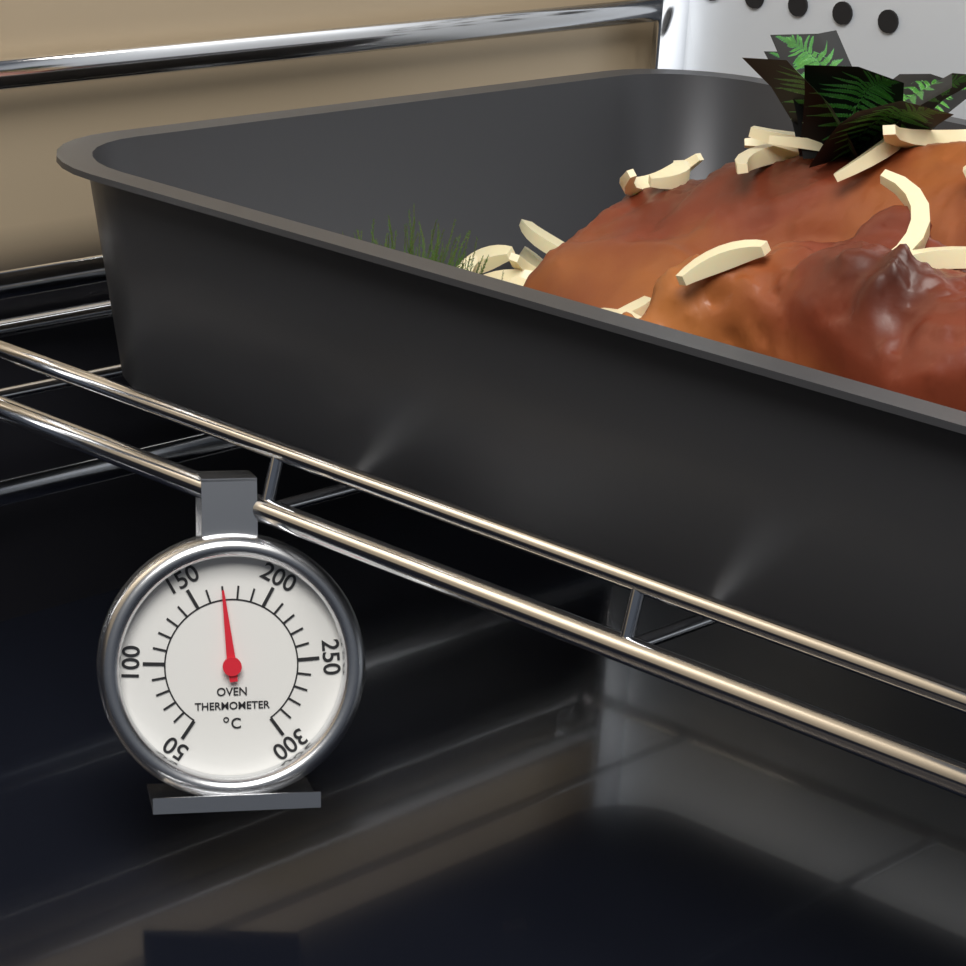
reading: 170 °C
